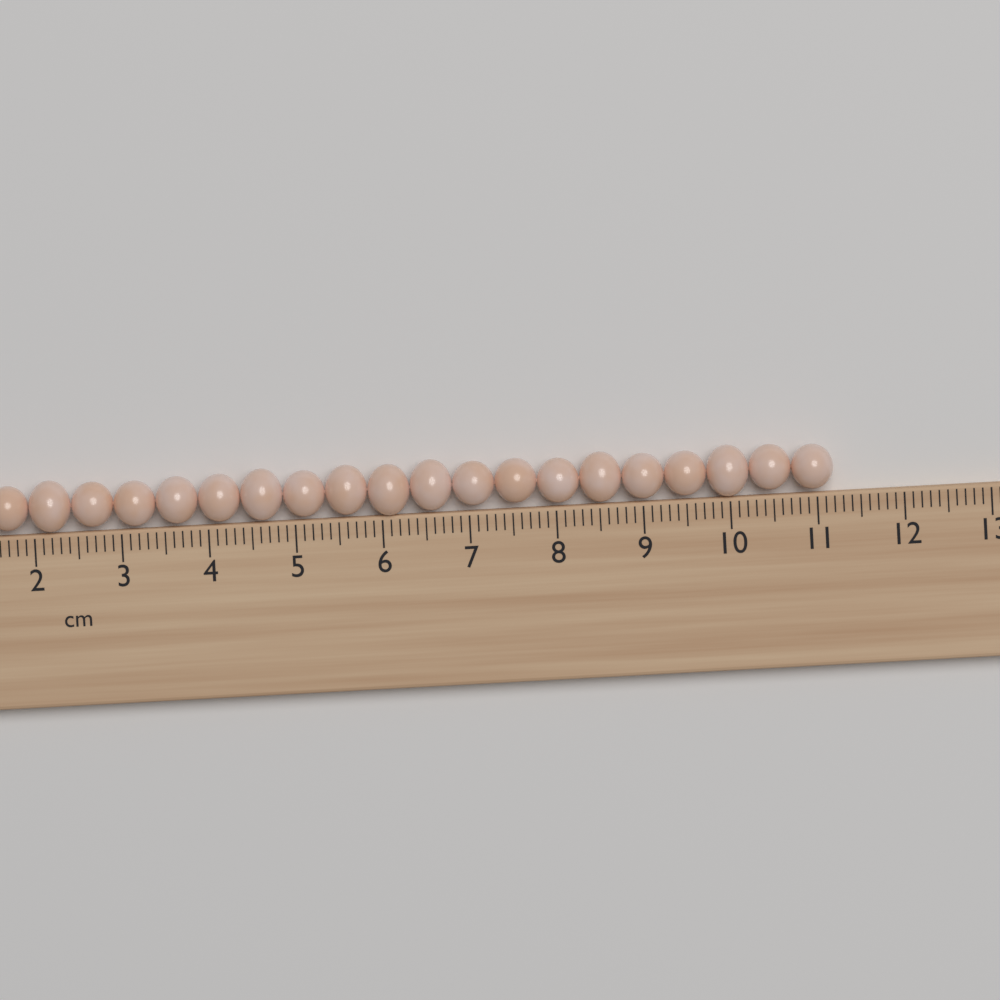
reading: 11.2 cm
